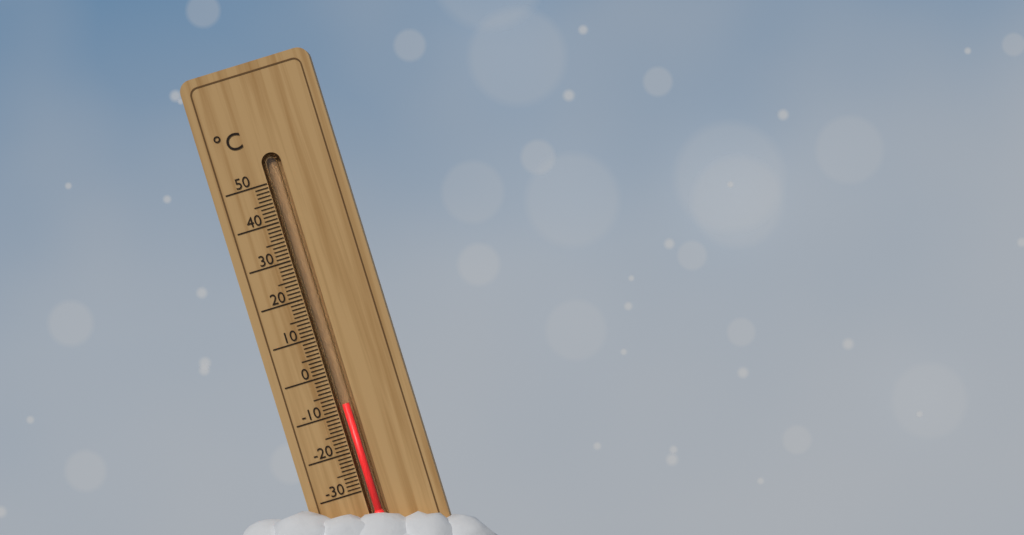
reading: -8 °C
